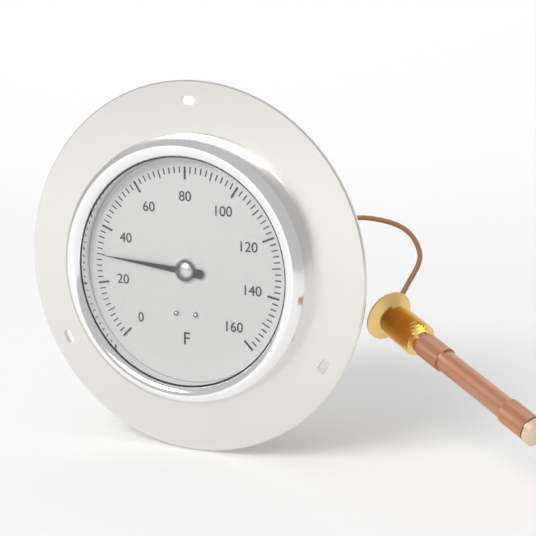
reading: 30 °F
